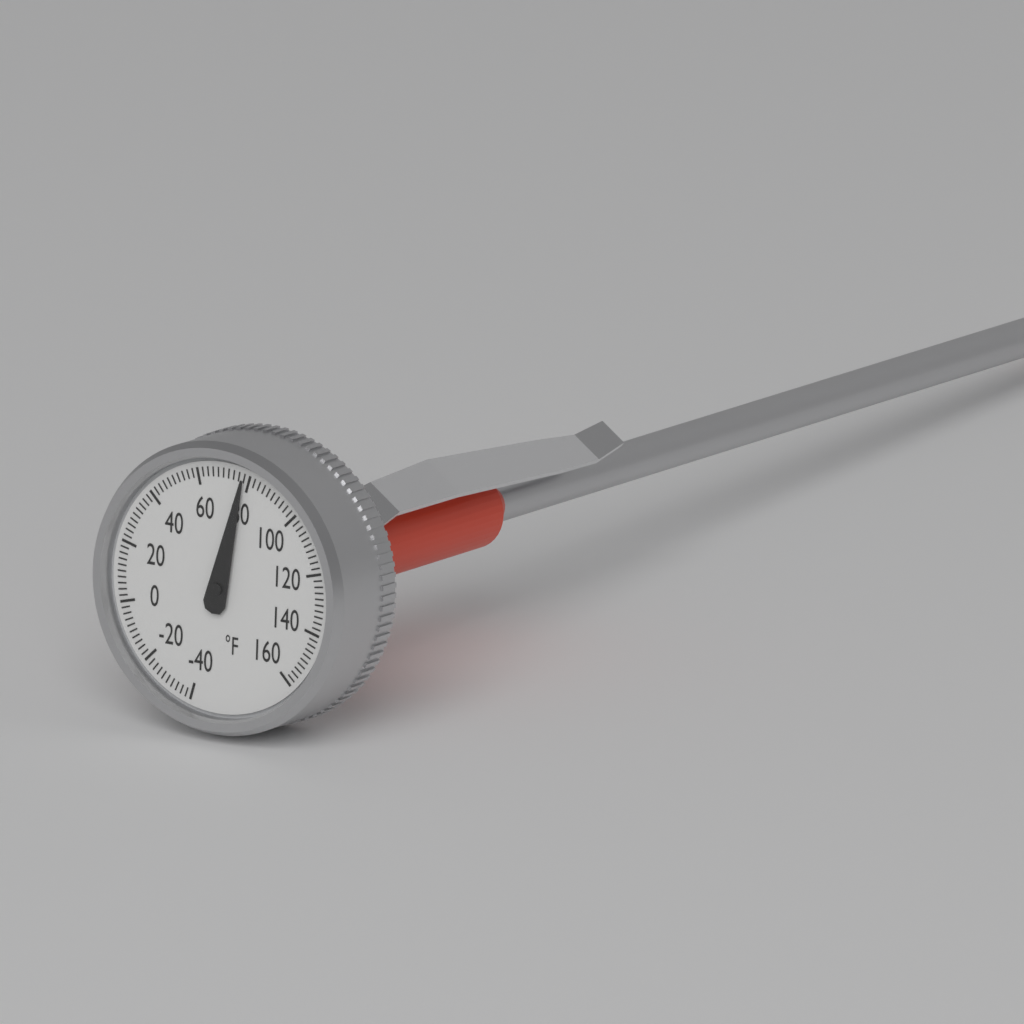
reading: 78 °F
